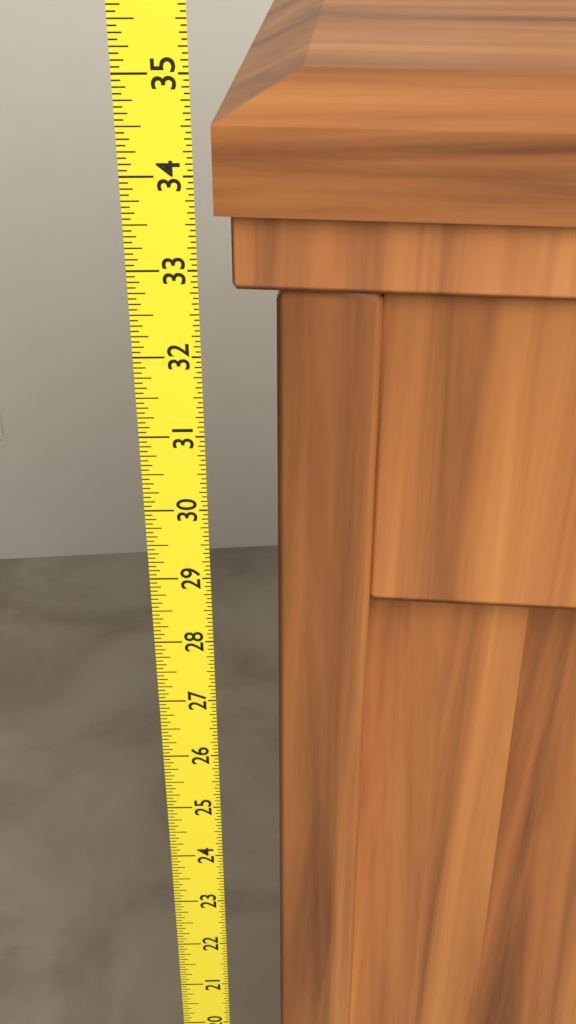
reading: 34.8125 (no unit)
